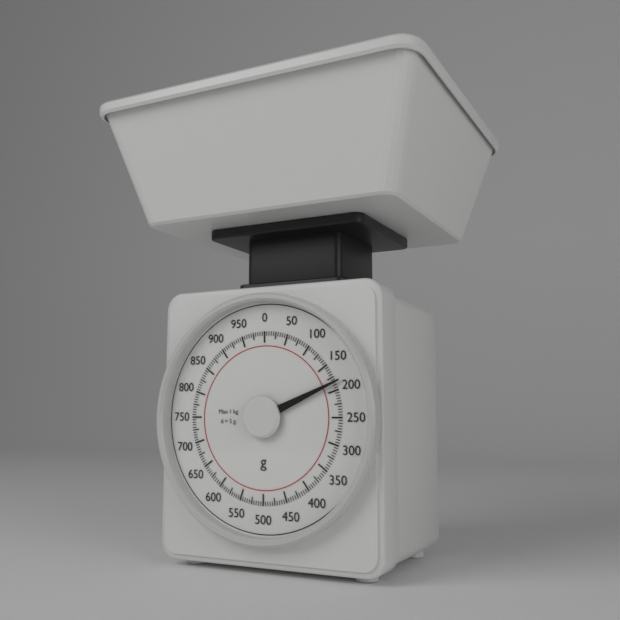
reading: 185 g
